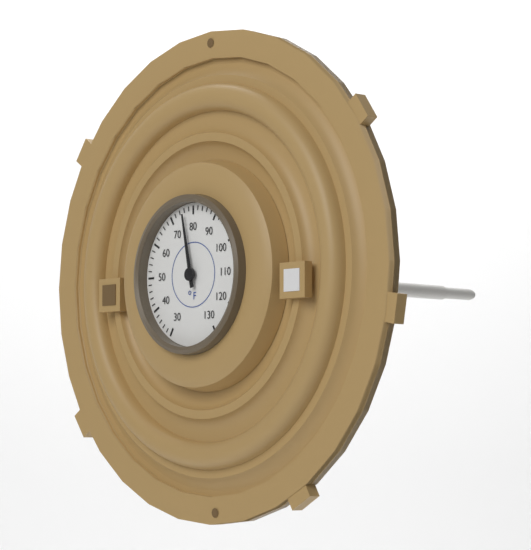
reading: 76 °F
